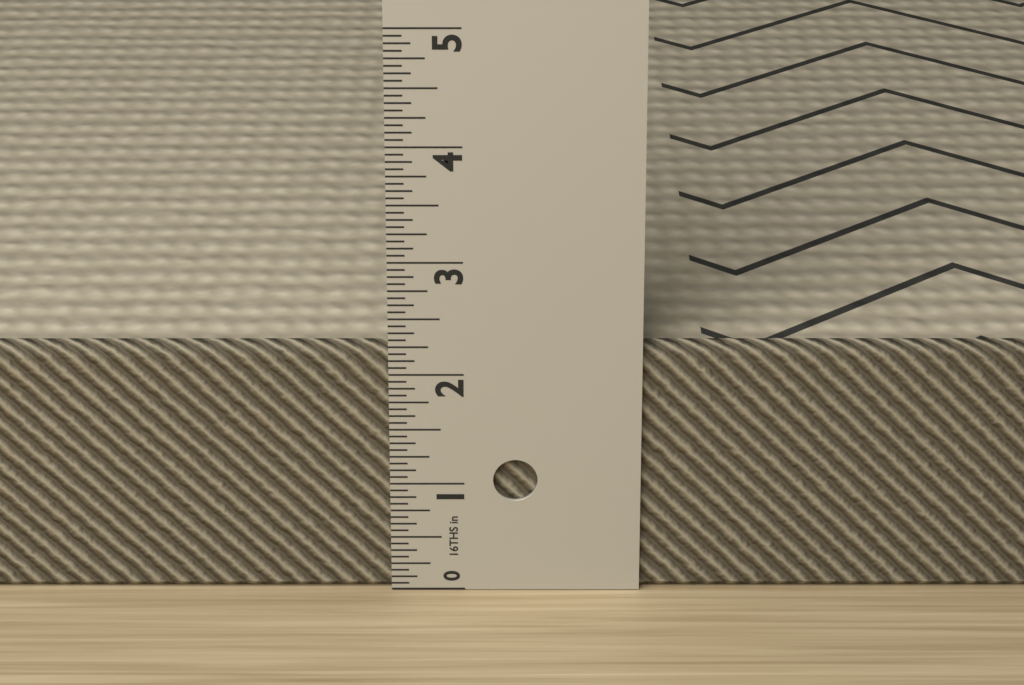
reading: 2.2500 in
